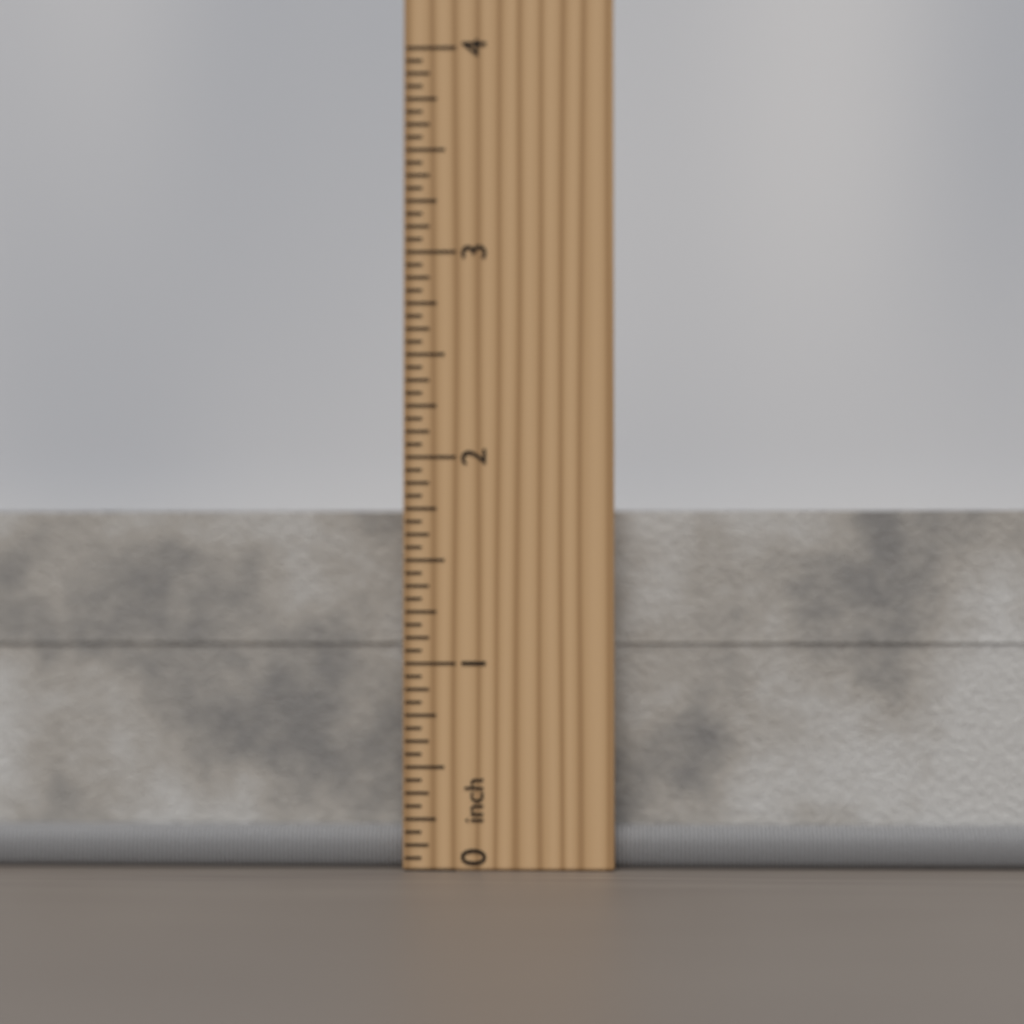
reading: 1.7500 inch
